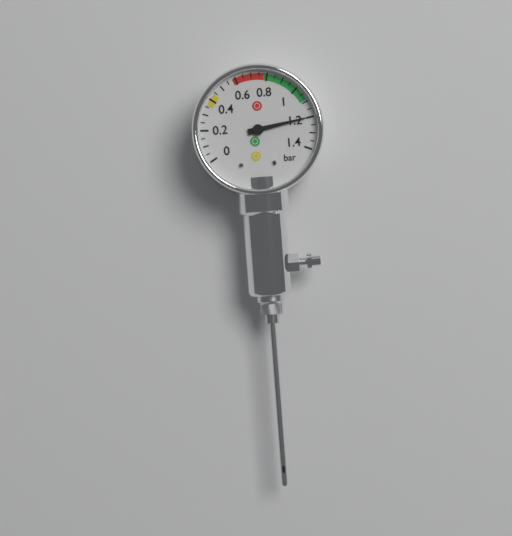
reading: 1.20 bar
